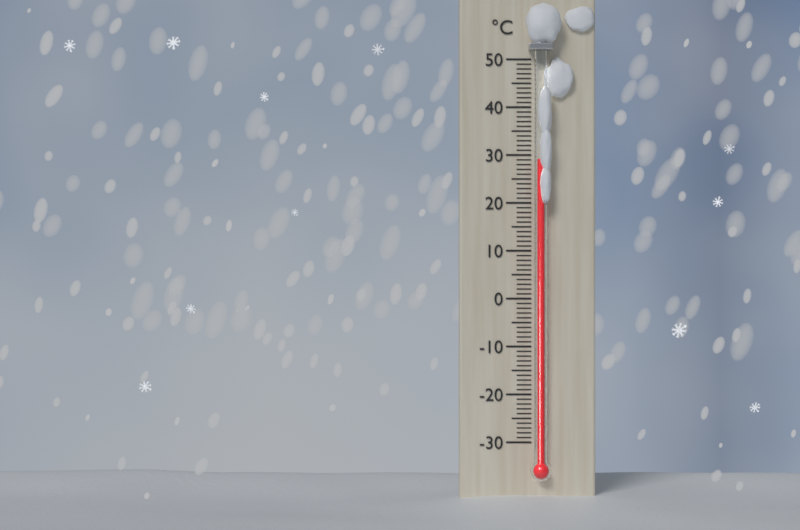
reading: 29 °C
